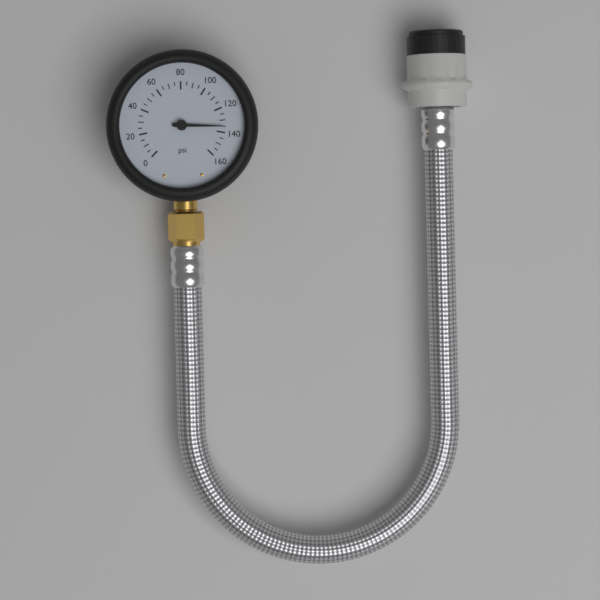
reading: 135 psi
